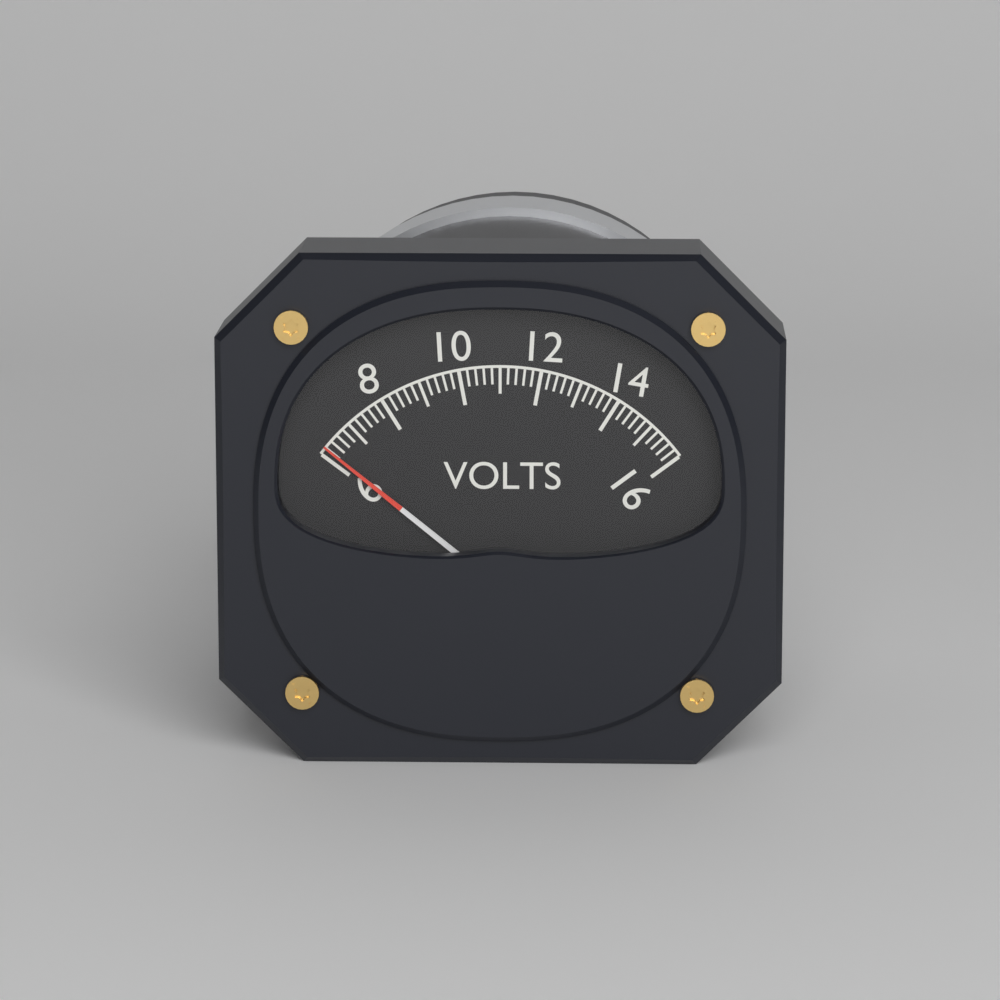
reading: 6.2 V
